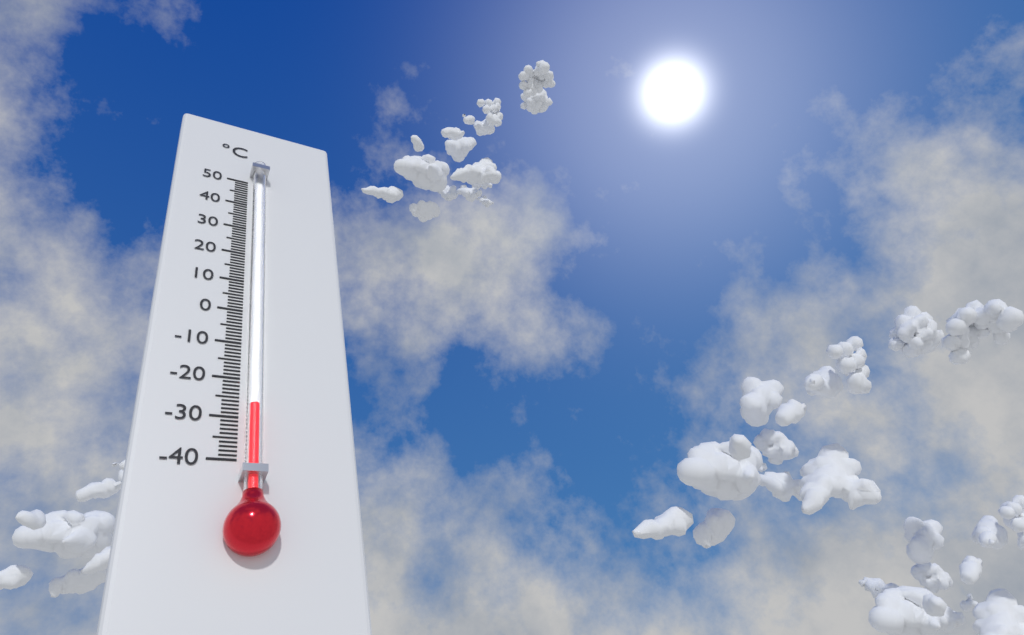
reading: -28 °C
